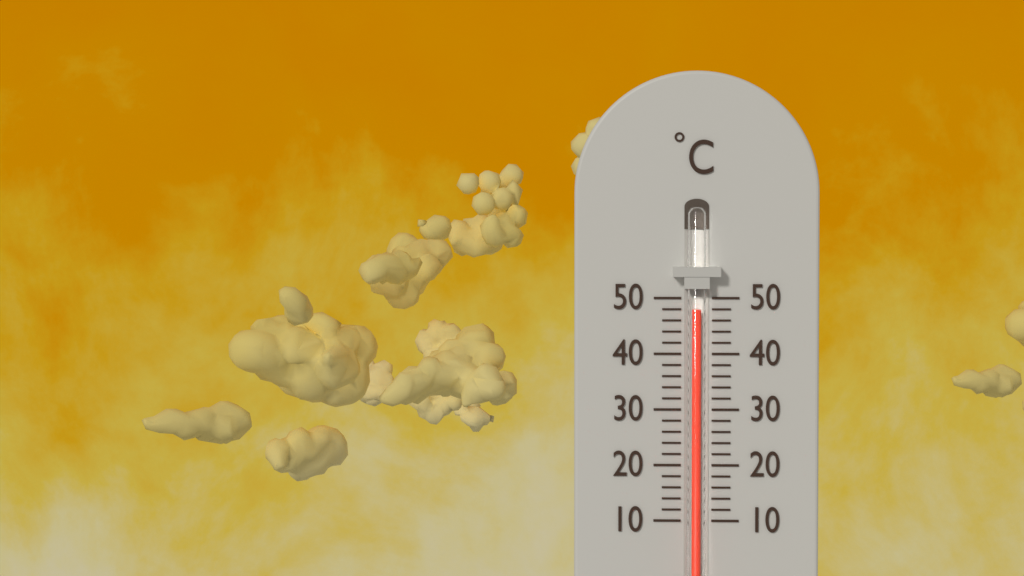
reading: 48 °C
